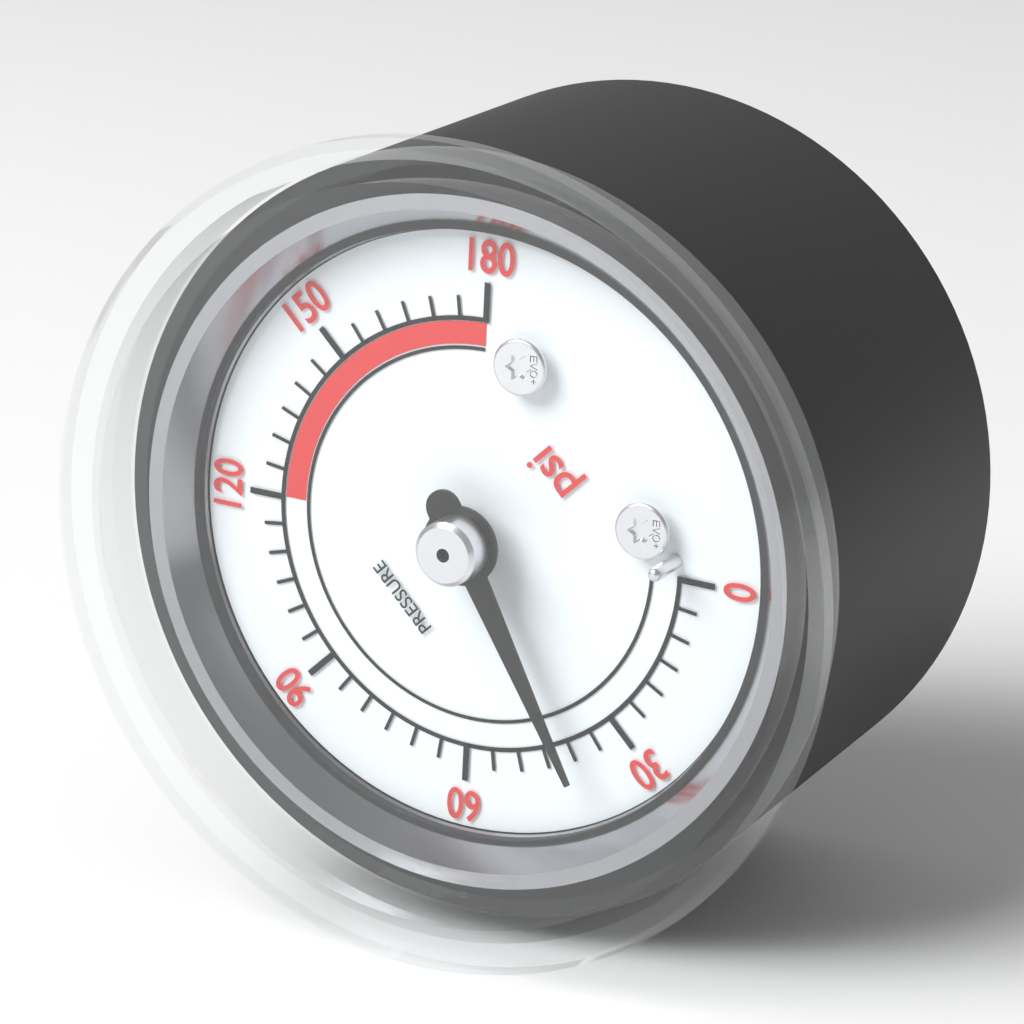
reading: 40 psi
